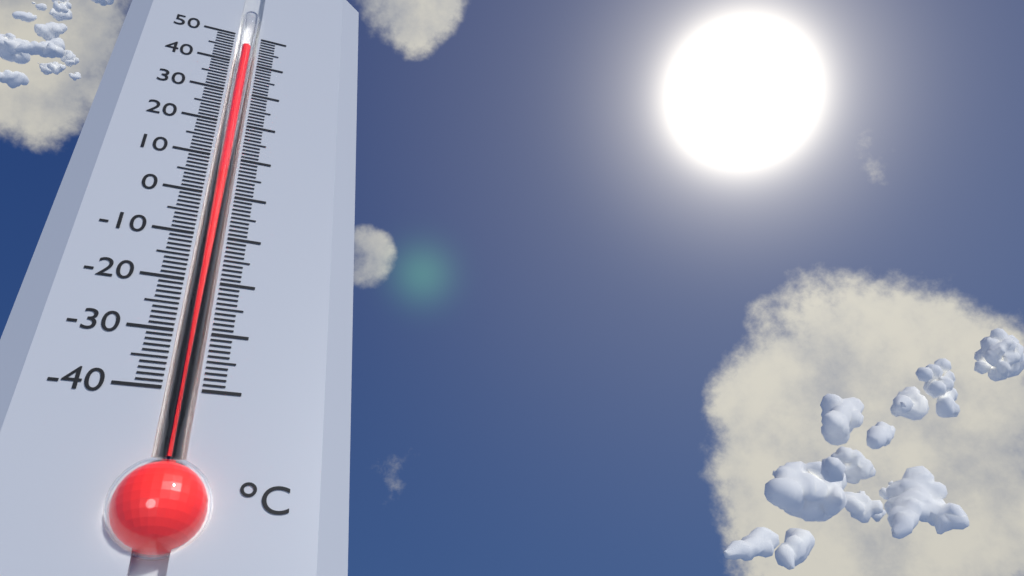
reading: 46 °C
